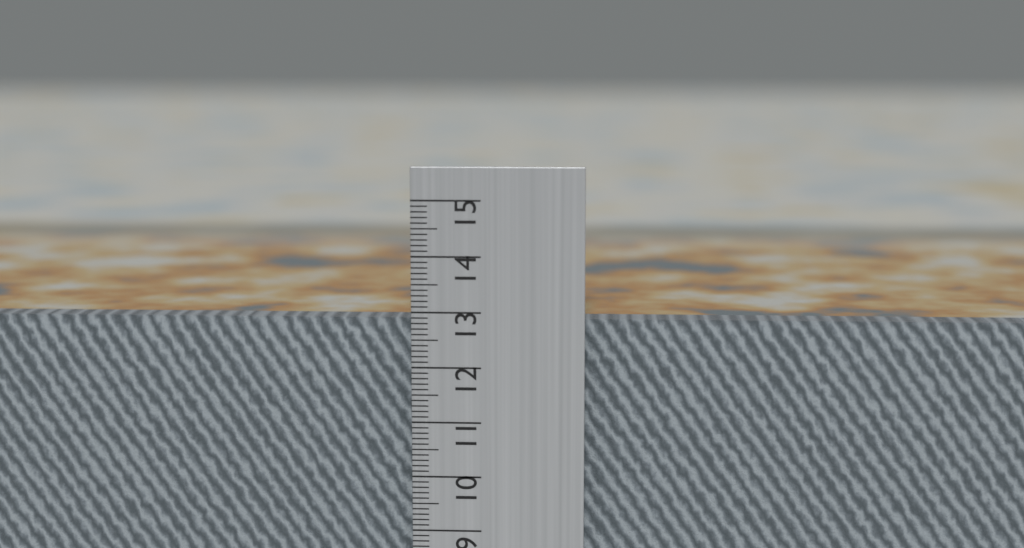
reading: 12.8 cm
